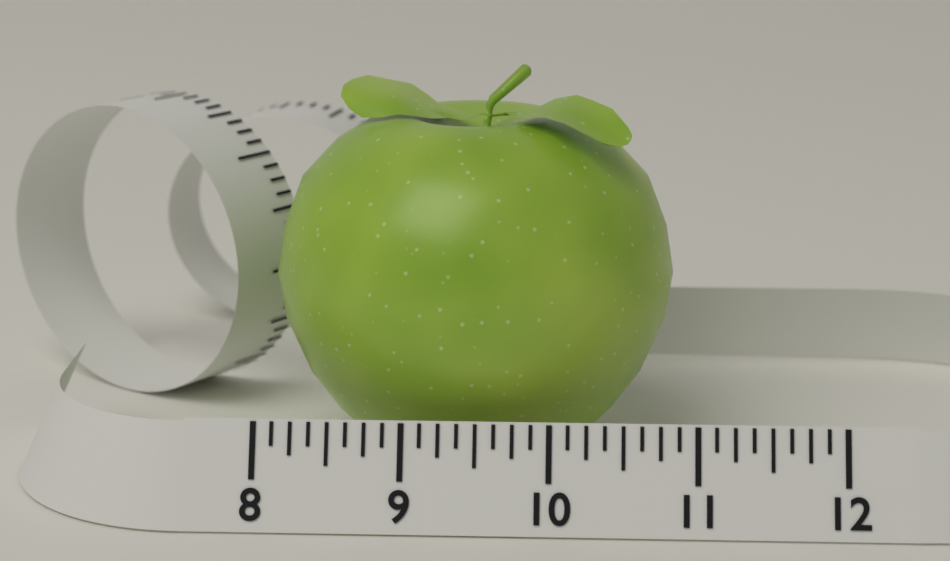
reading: 10.875 (no unit)
